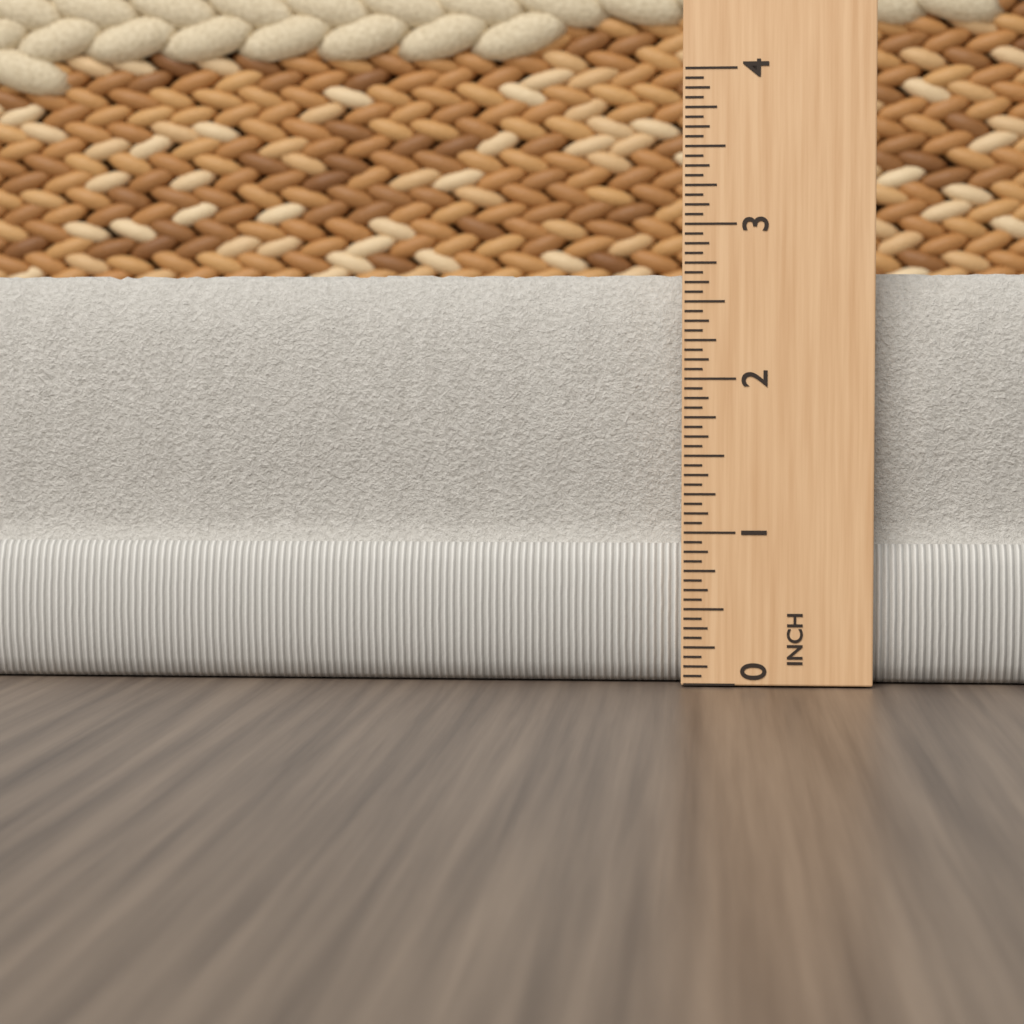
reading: 2.6875 in
